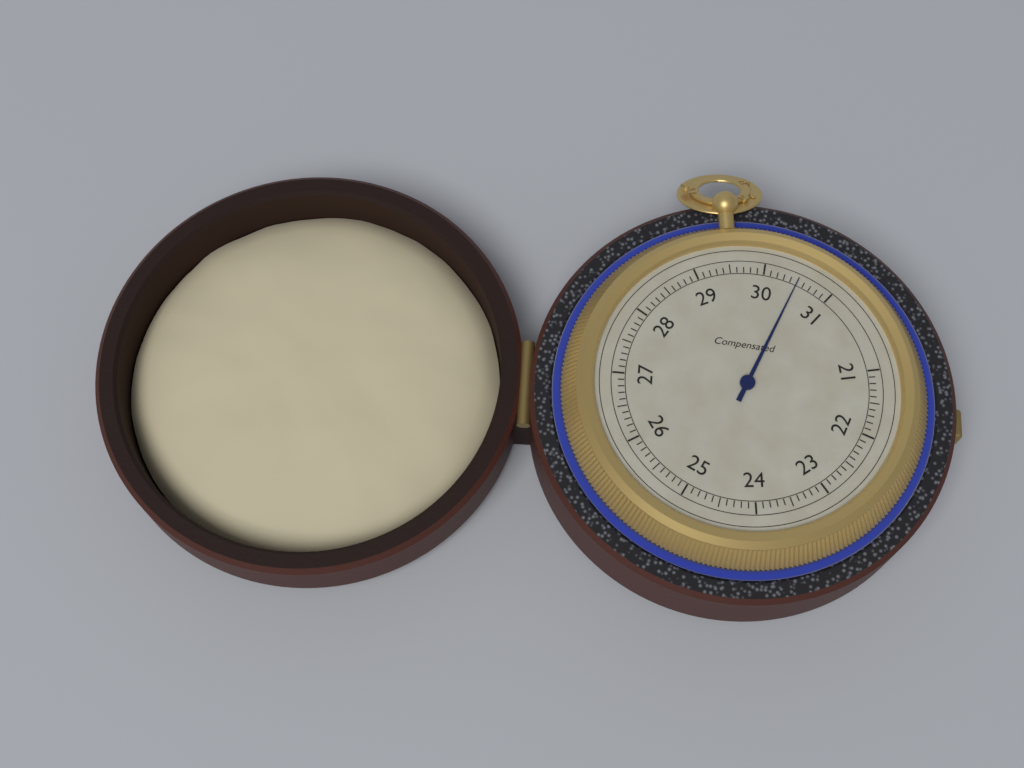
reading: 30.5 (no unit)
